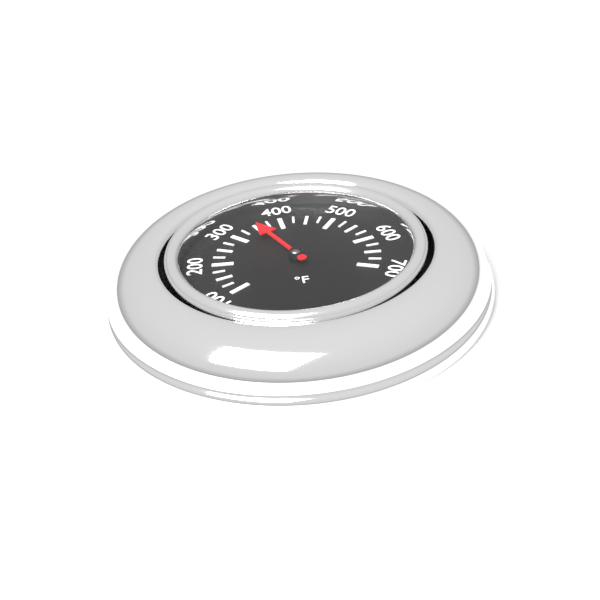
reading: 350 °F
